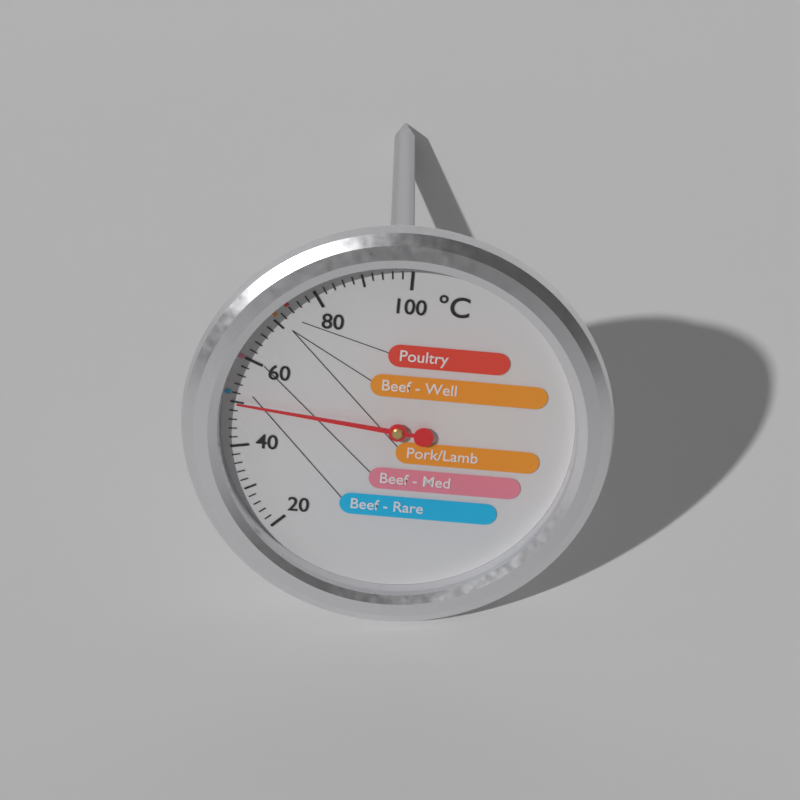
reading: 50 °C
